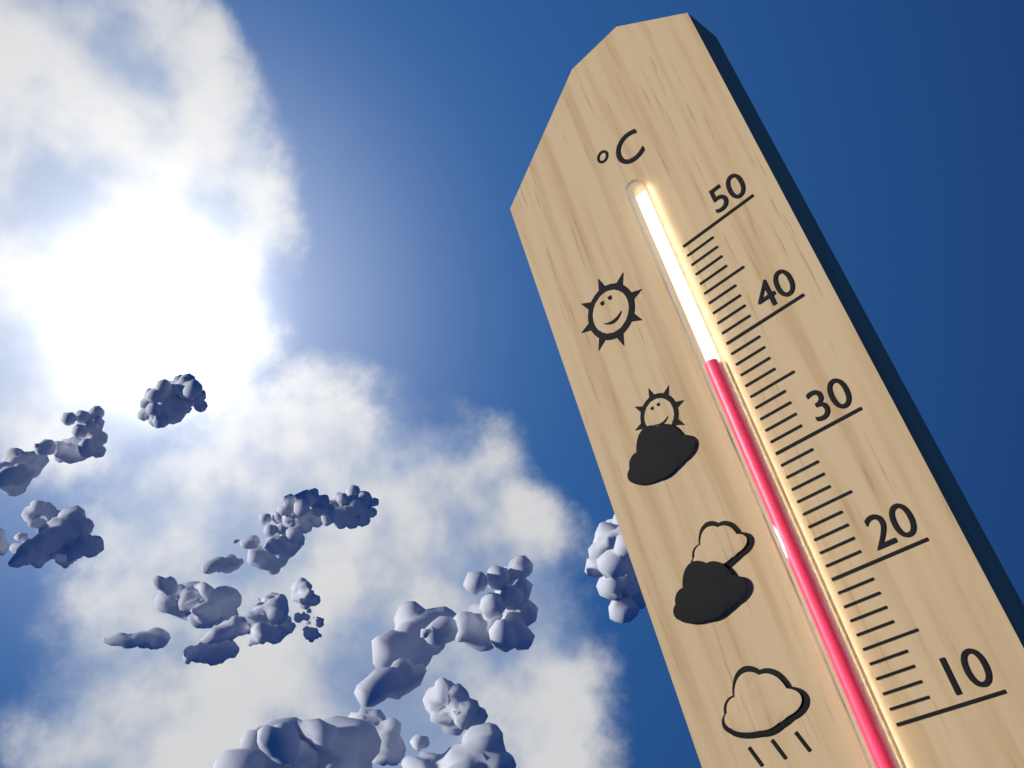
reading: 39 °C
